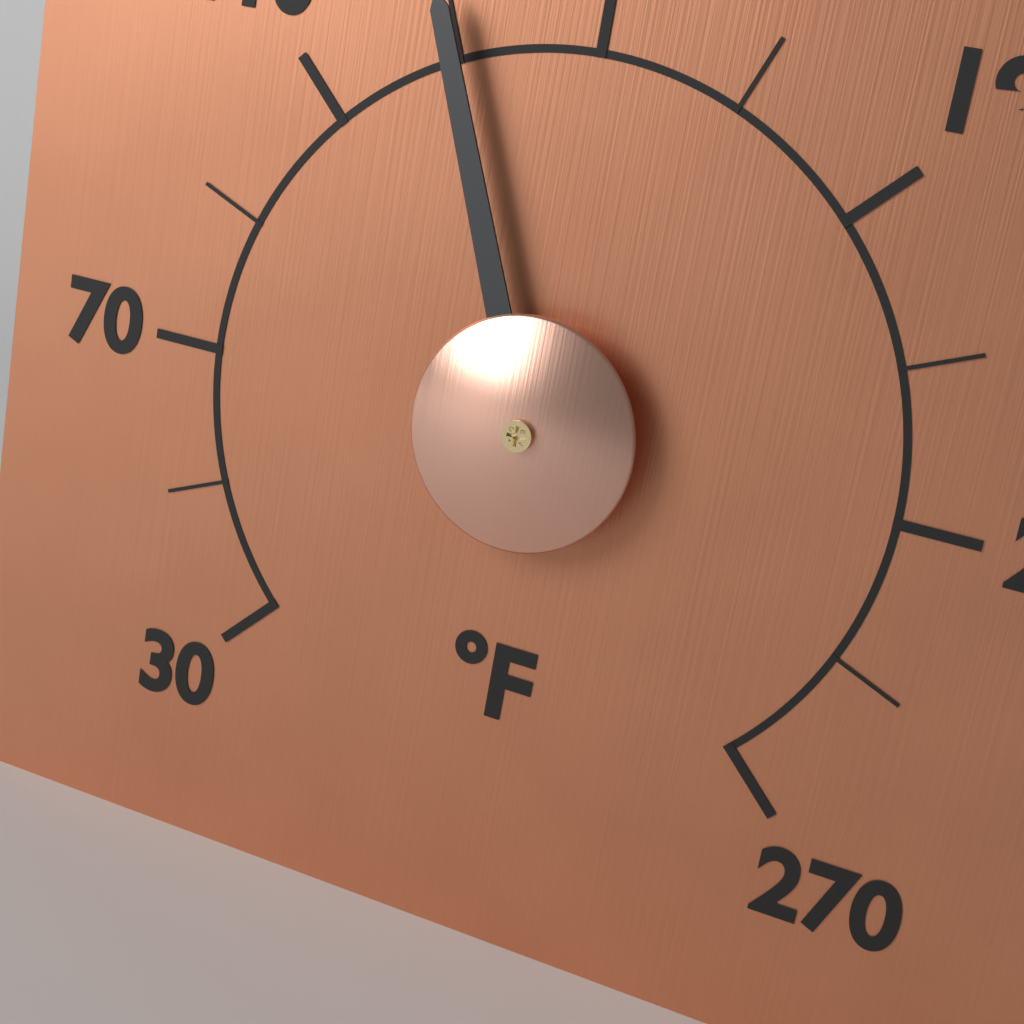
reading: 130 °F
